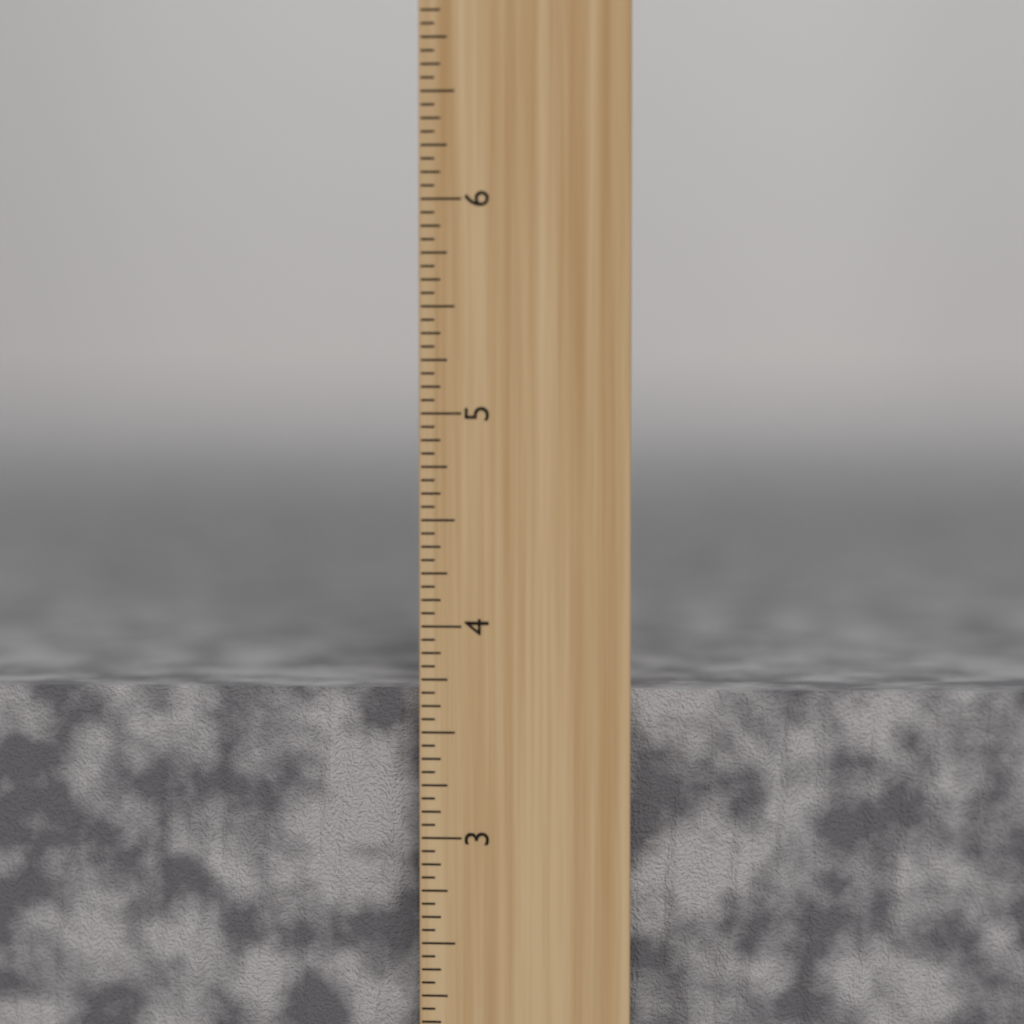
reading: 3.6875 inch
